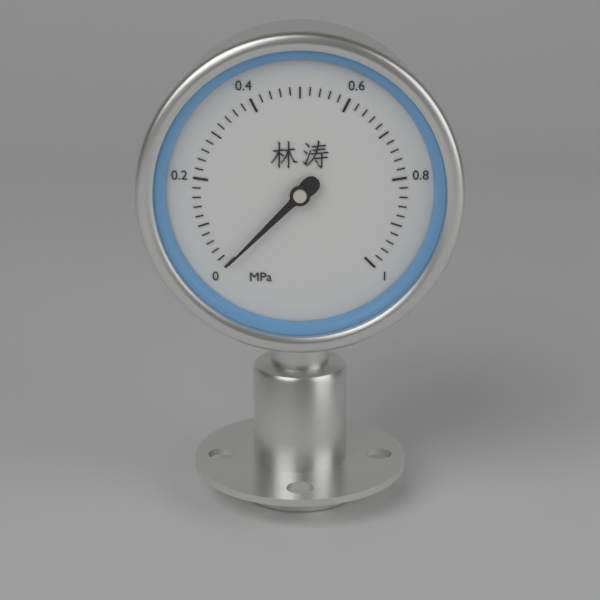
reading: 0.00 MPa
